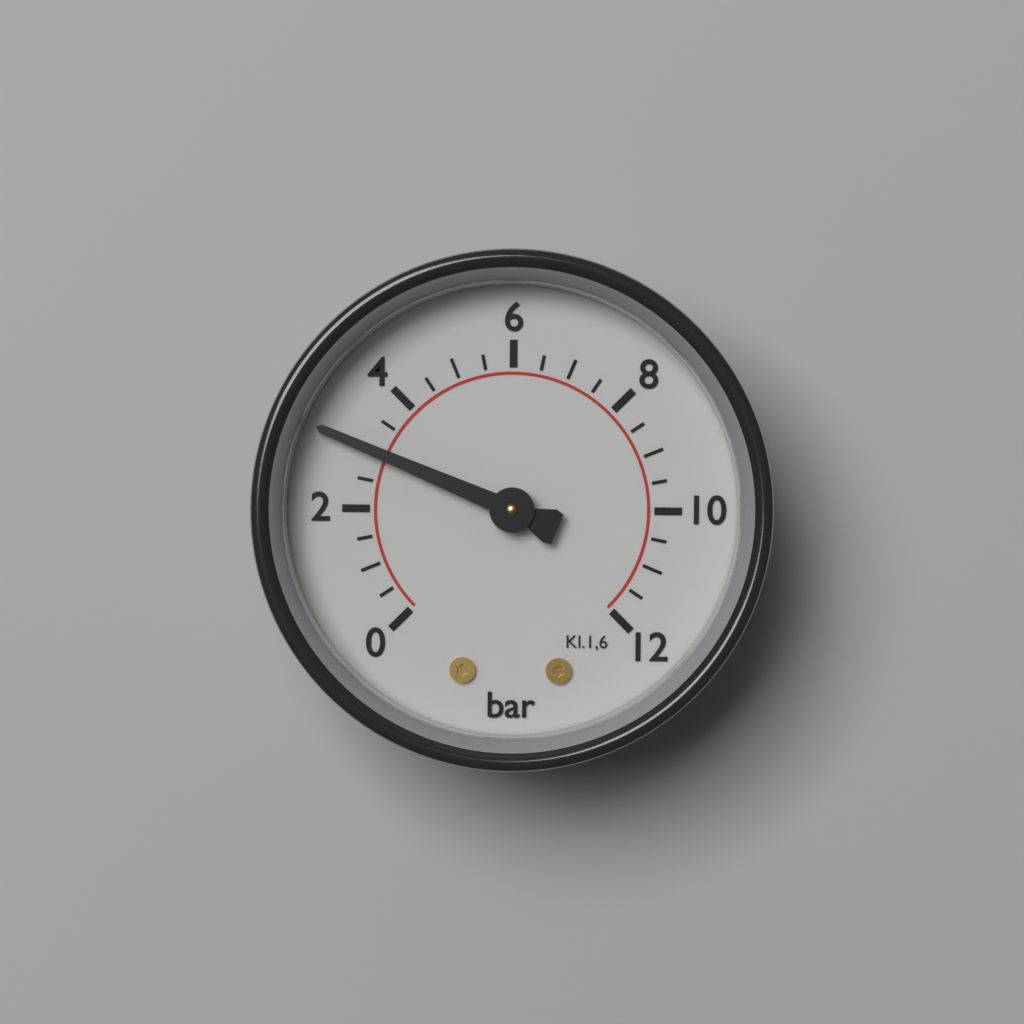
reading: 3.0 bar
